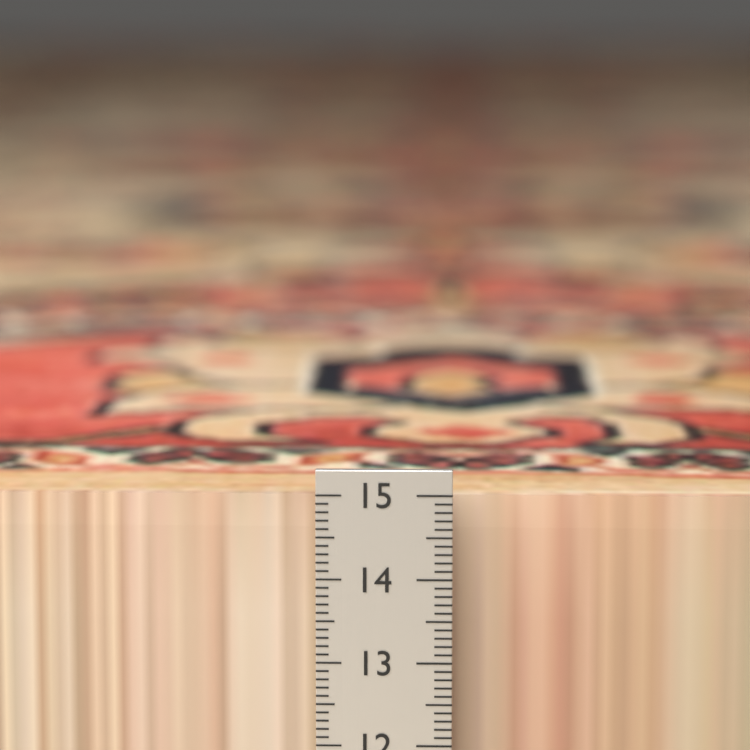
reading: 14.9 cm
